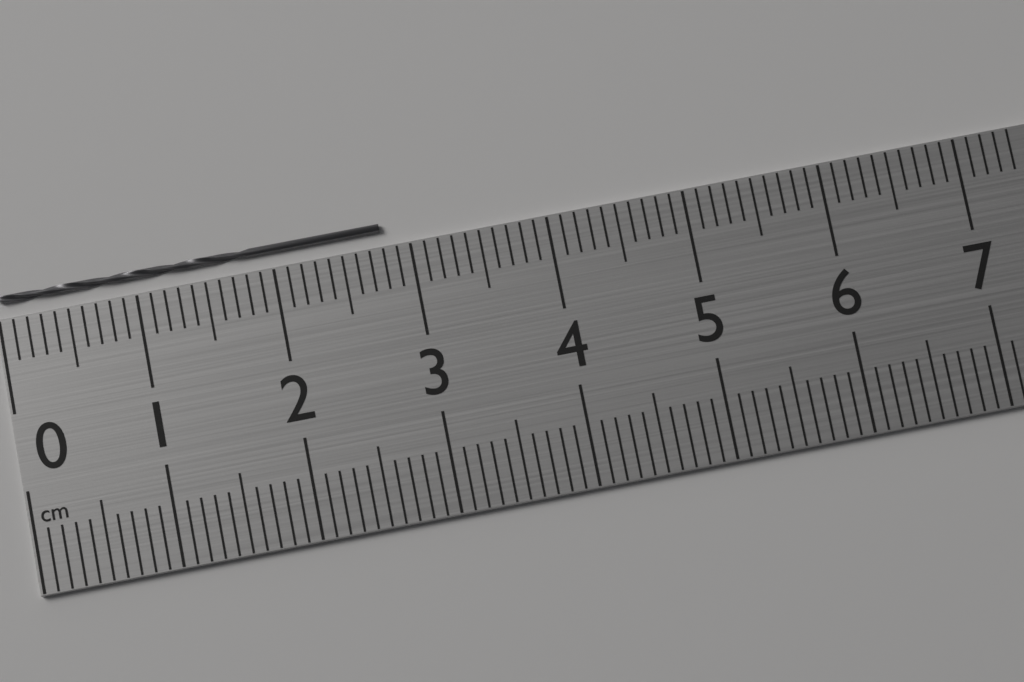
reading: 2.8 cm
